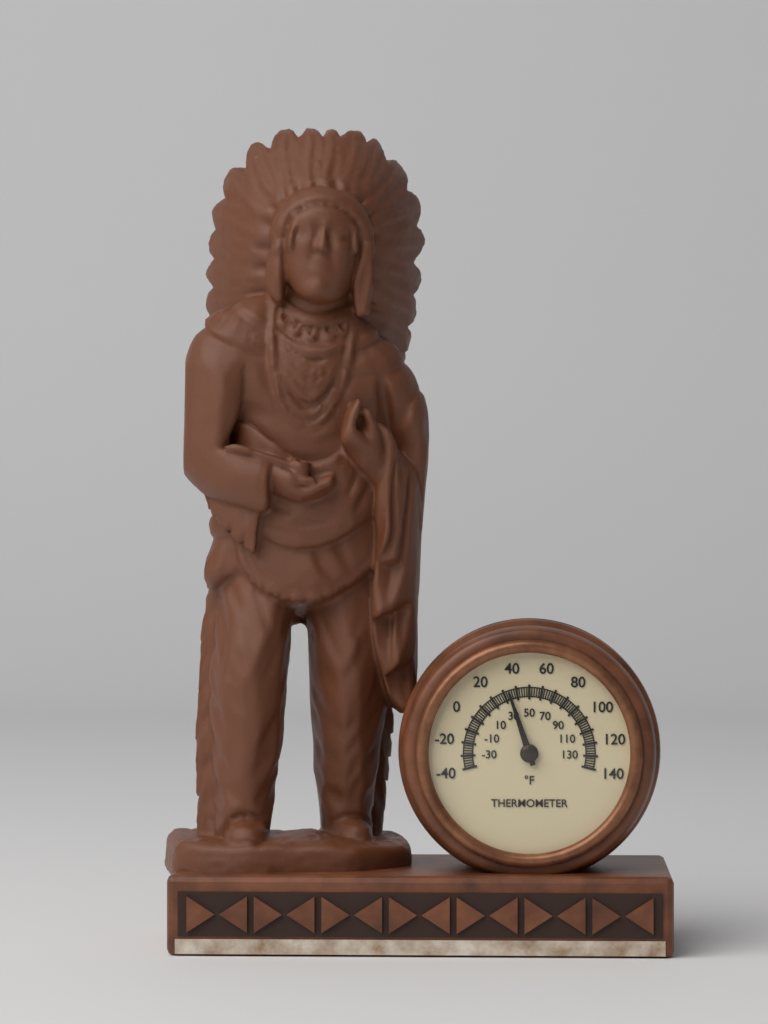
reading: 34 °F
